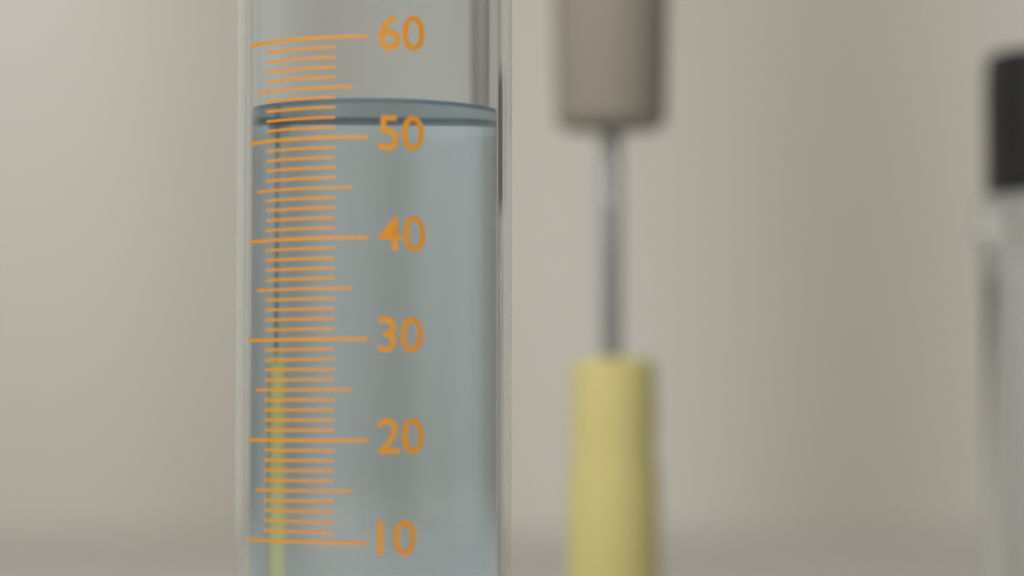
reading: 54 (no unit)
